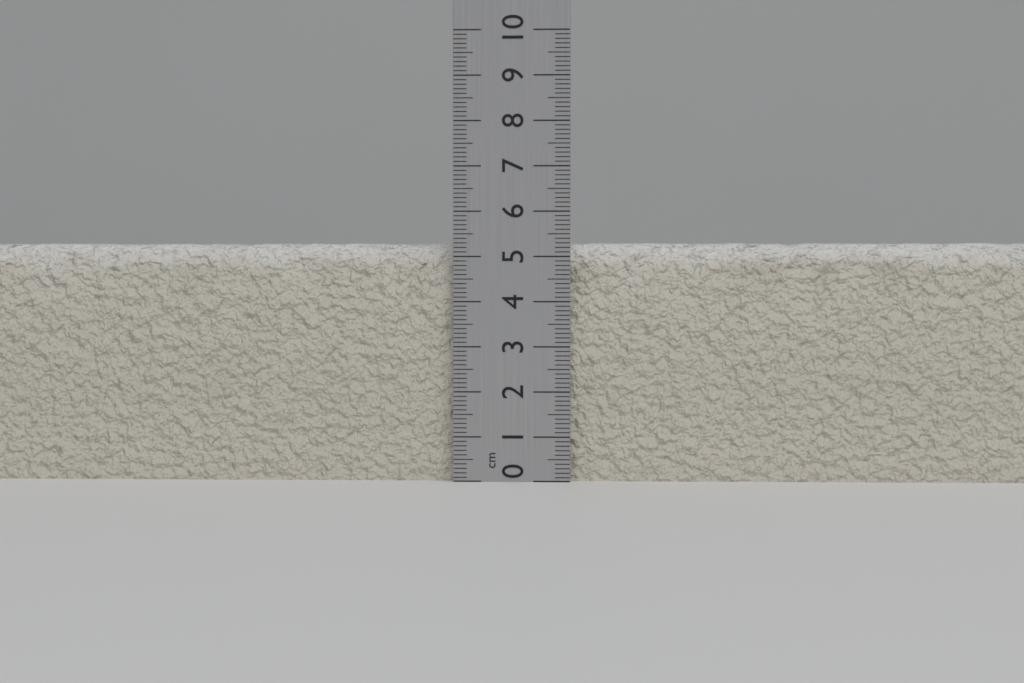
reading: 5.3 cm
